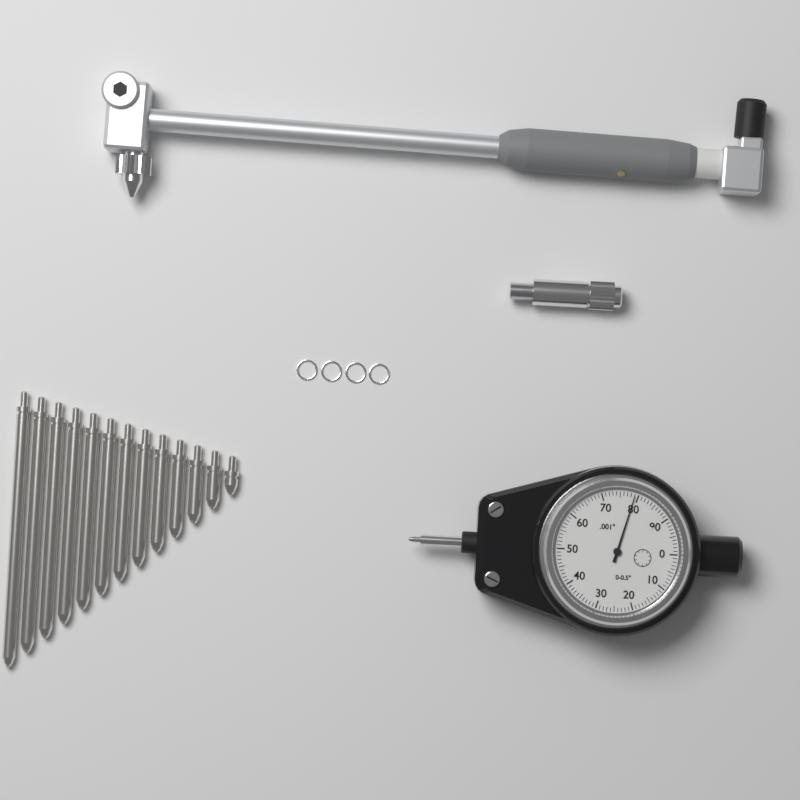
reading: 0.079 in
